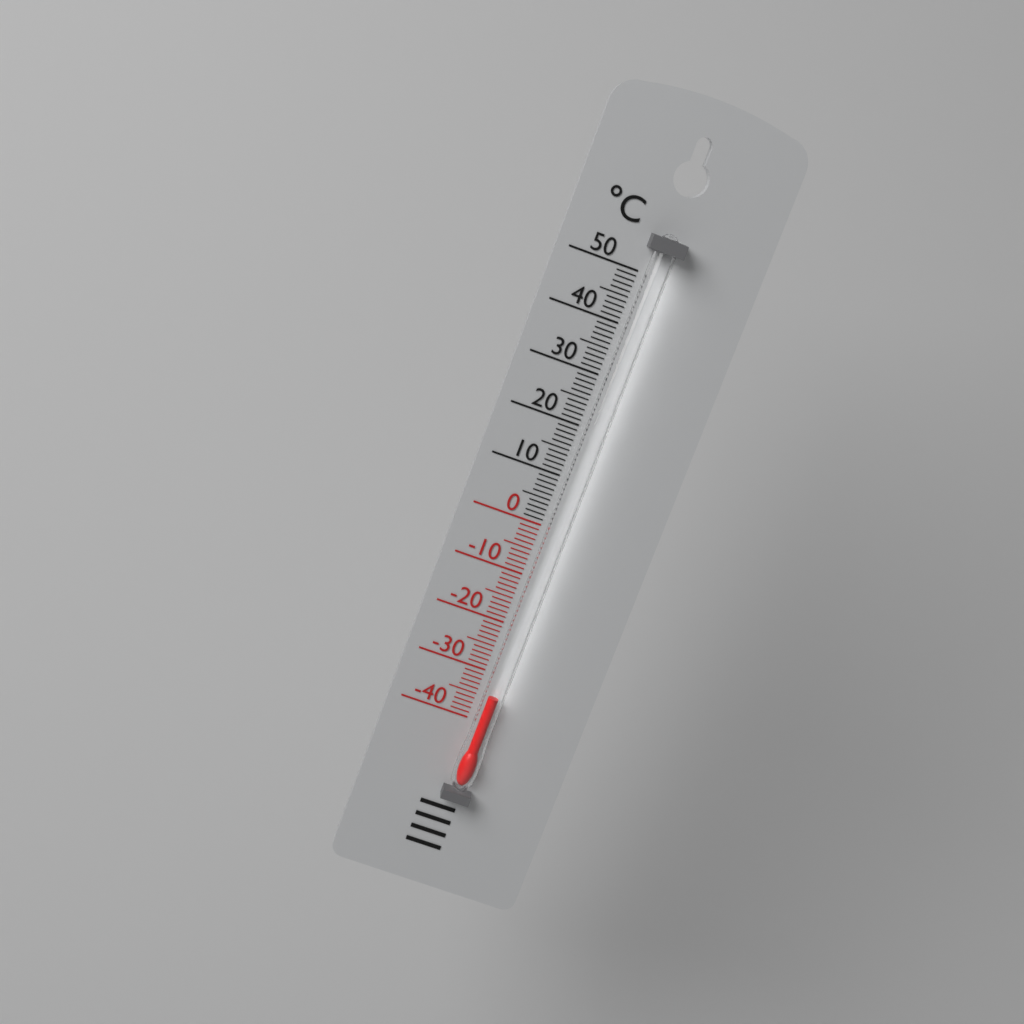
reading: -34 °C
